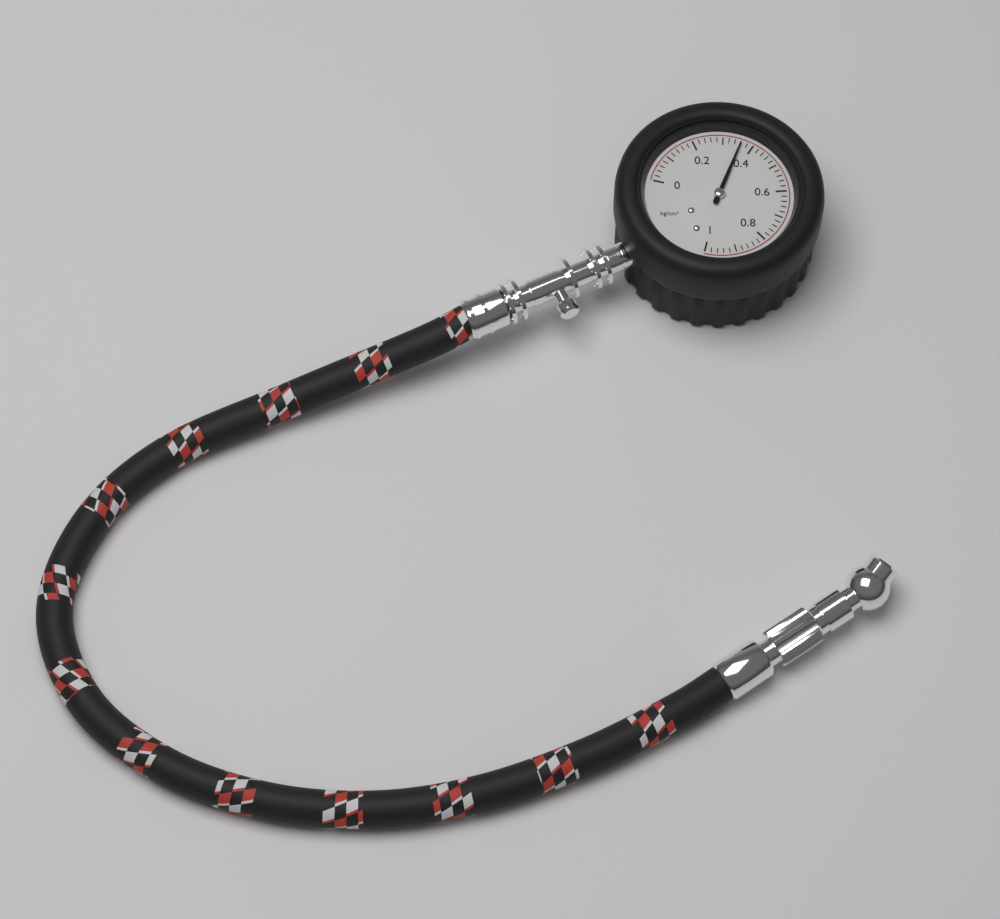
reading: 0.36 kg/cm²
